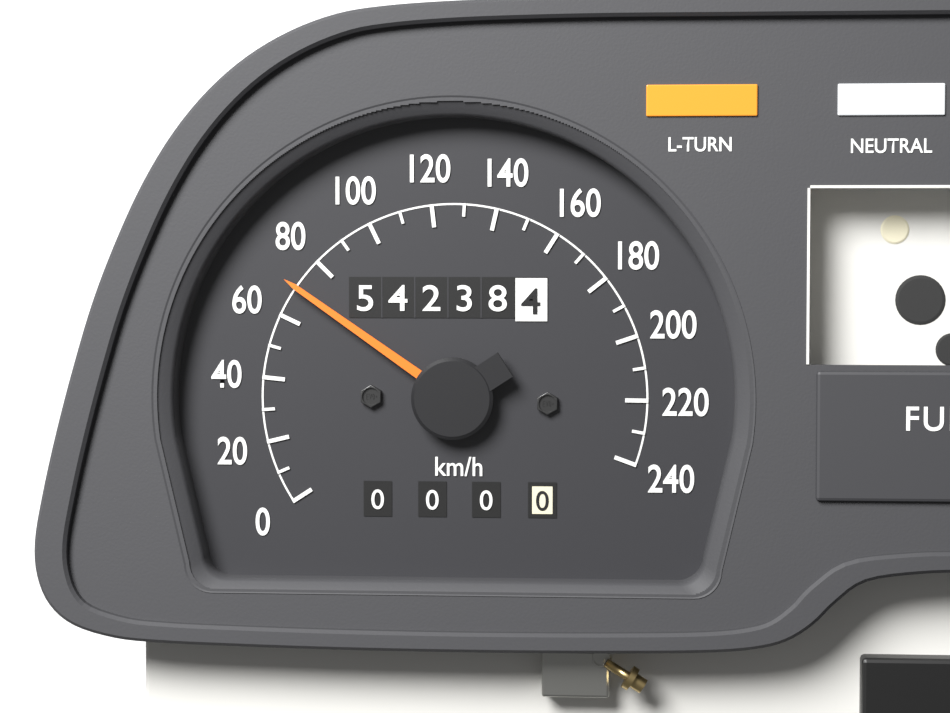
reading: 70 km/h
